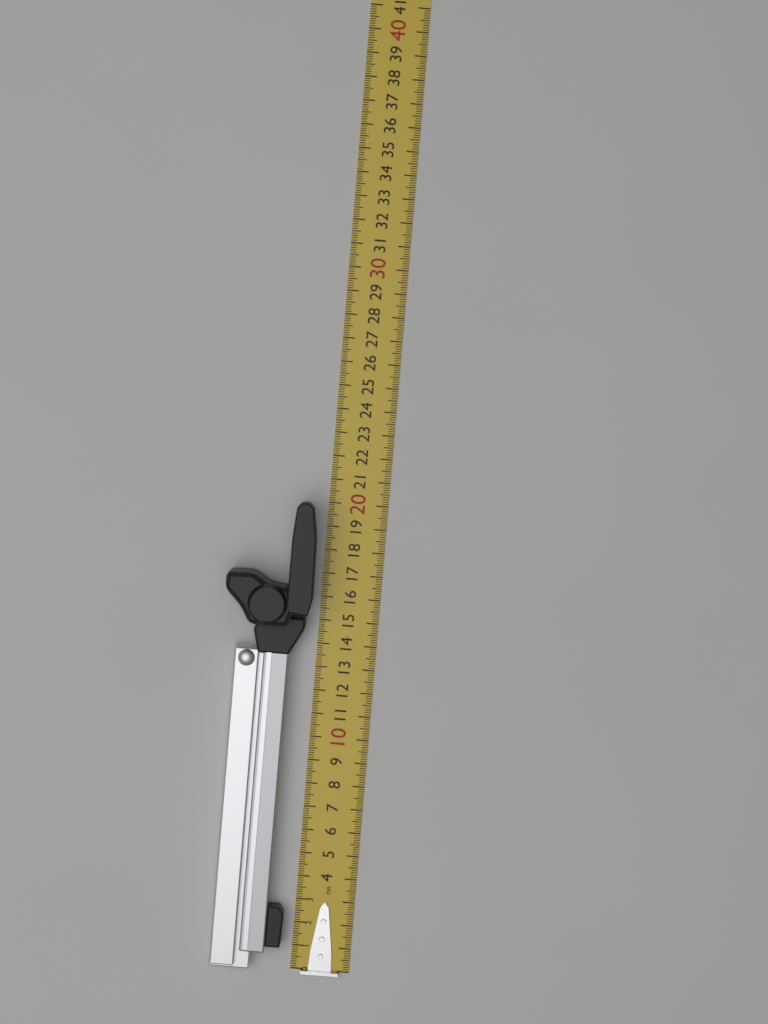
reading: 20.0 cm
